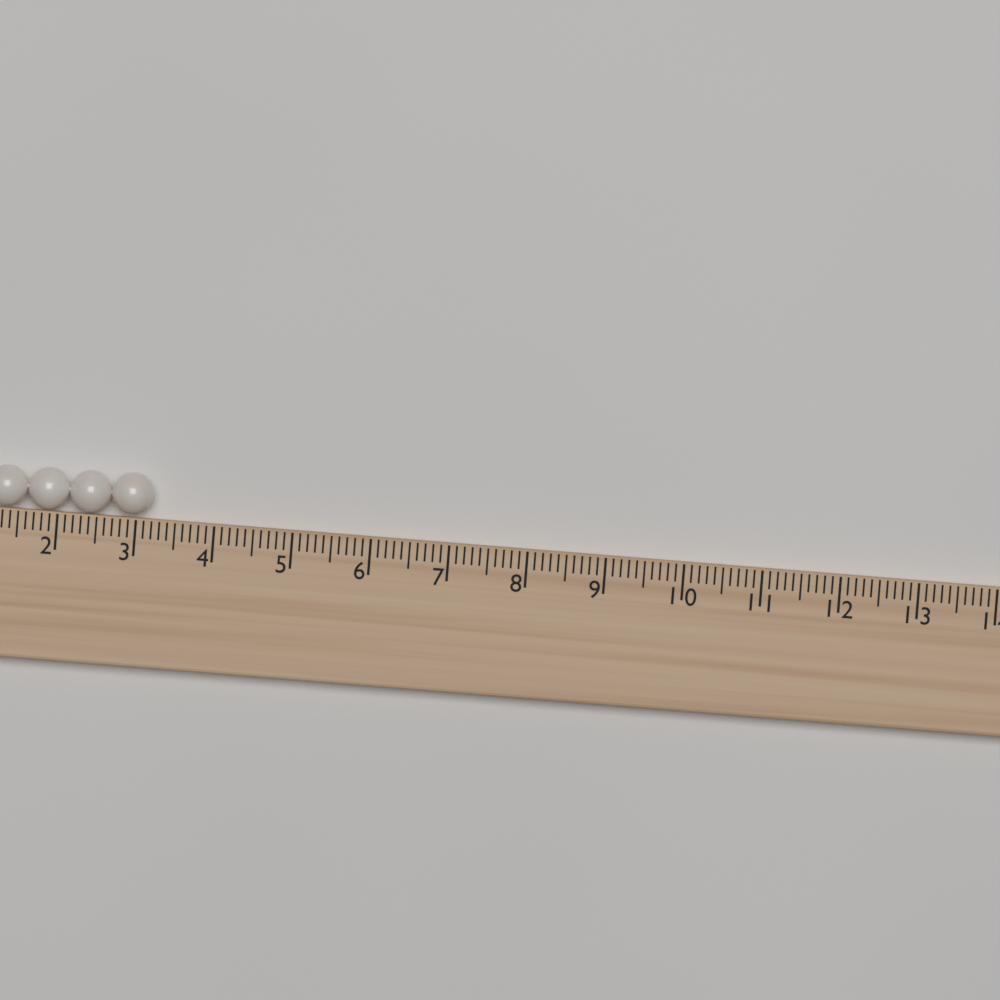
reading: 3.2 (no unit)
